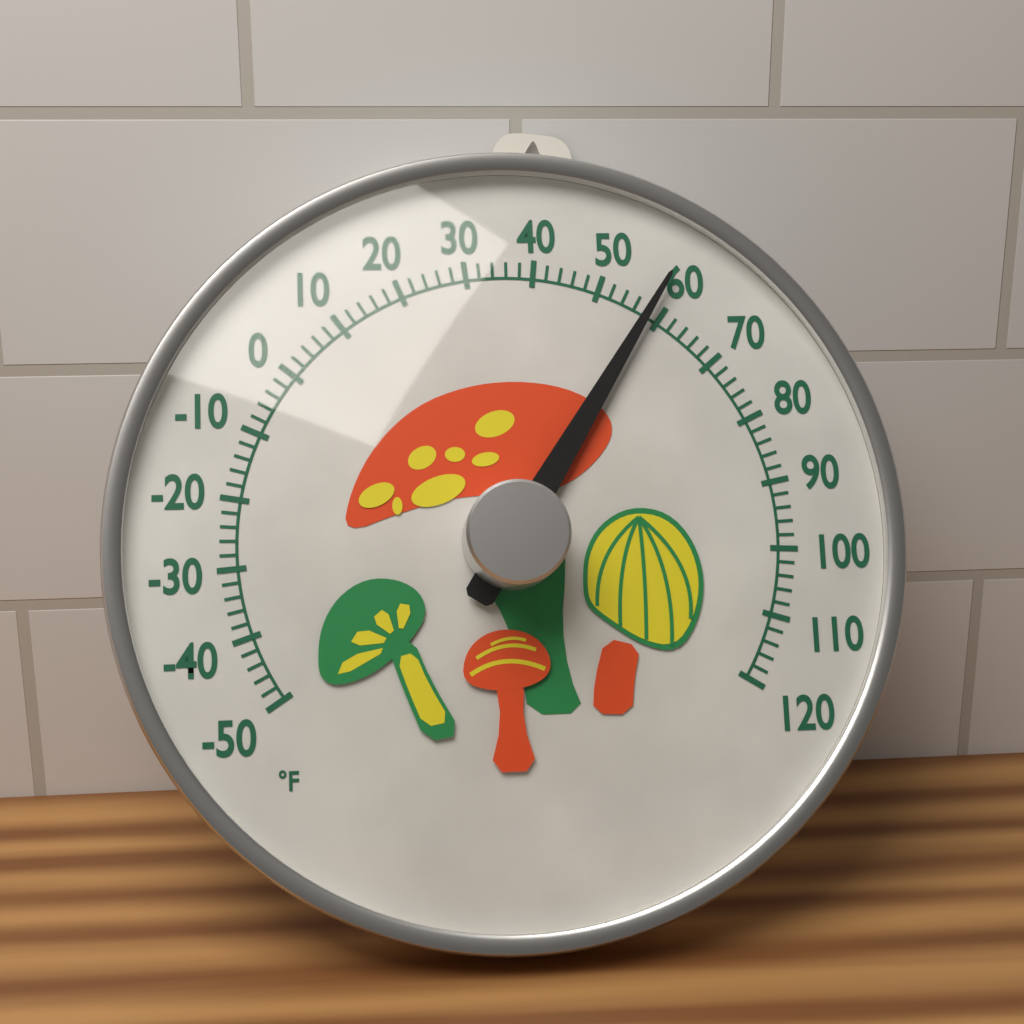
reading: 58 °F
